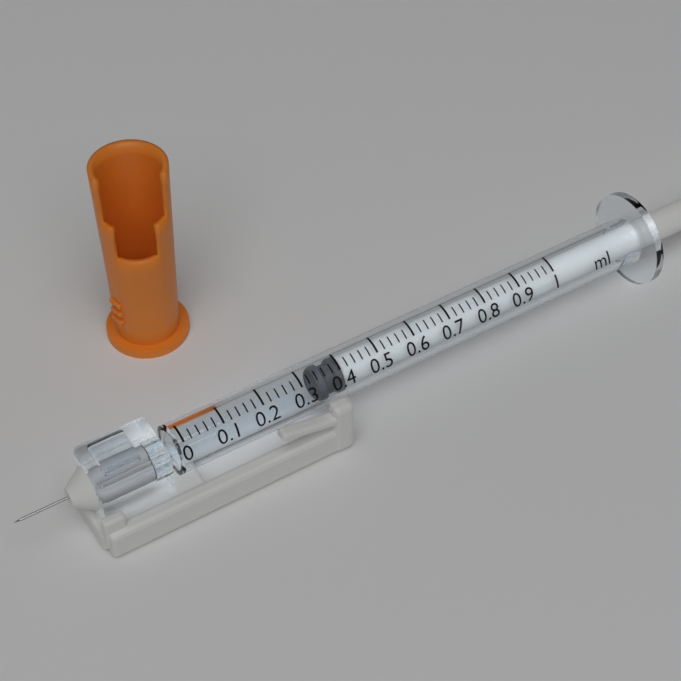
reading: 0.34 ml
